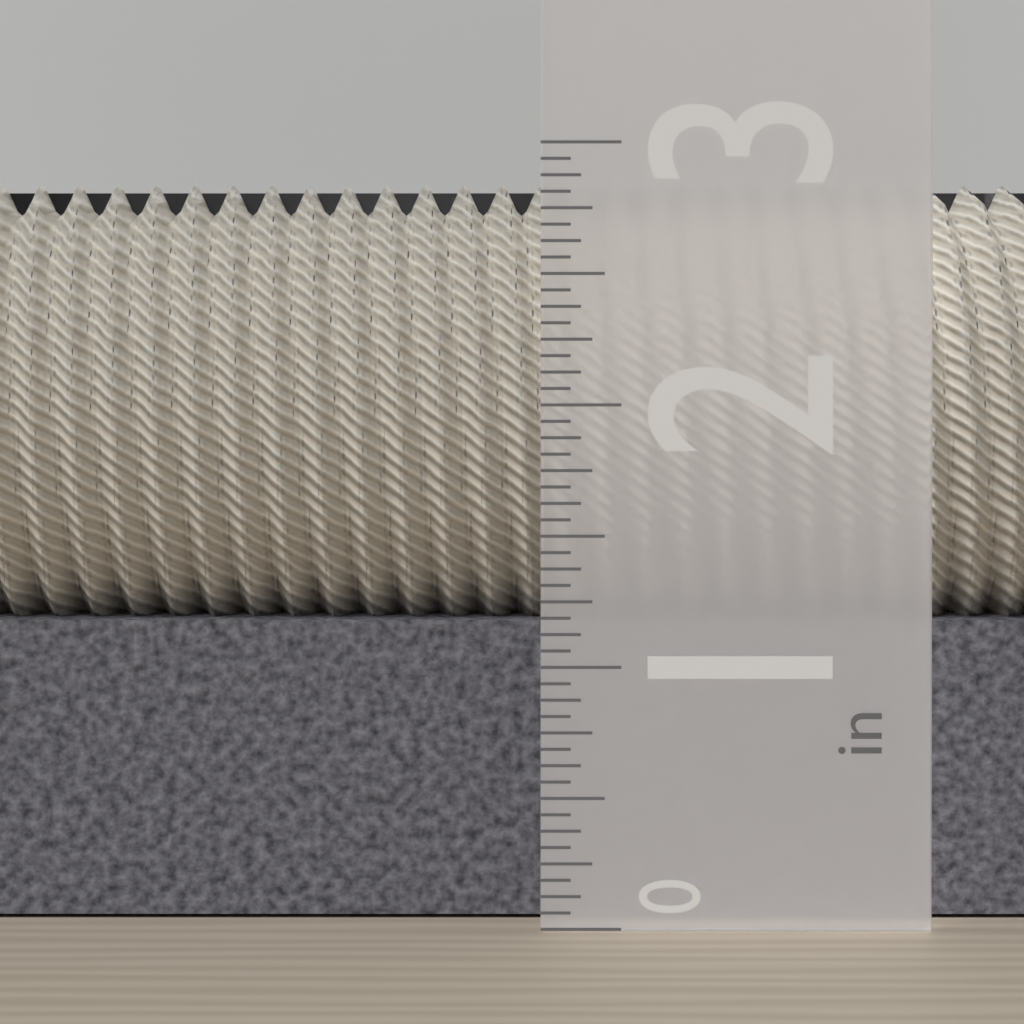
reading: 2.8750 in
